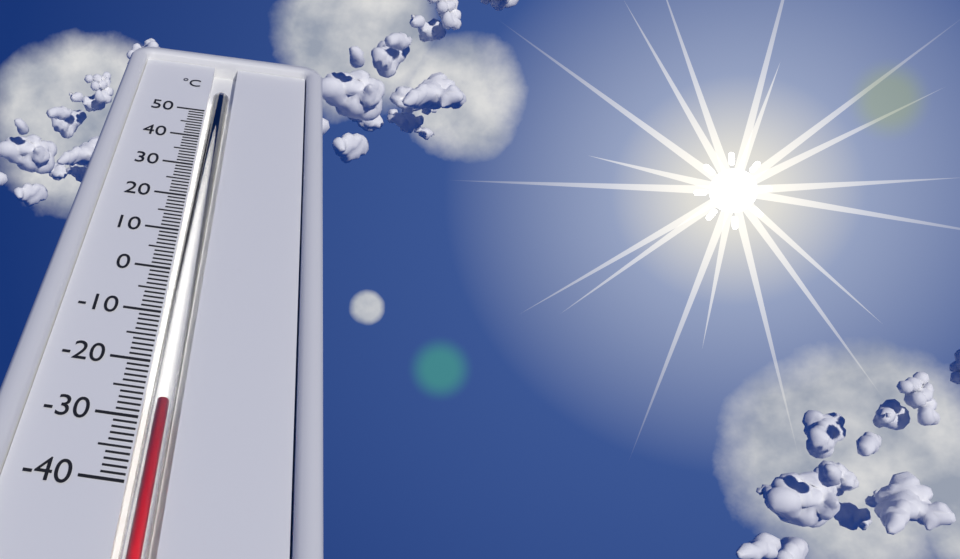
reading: -27 °C
